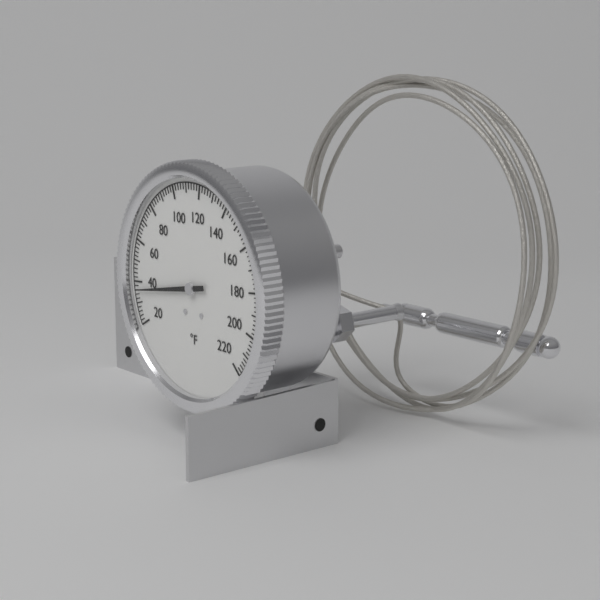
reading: 36 °F
